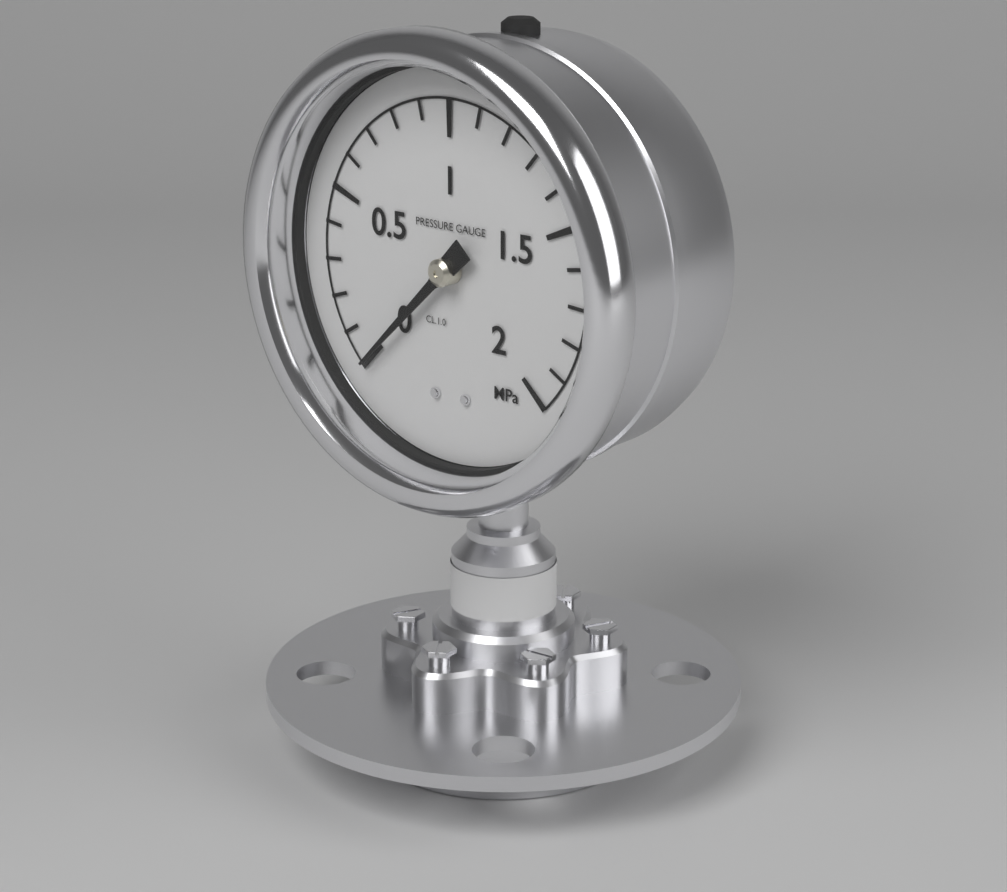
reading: 0.0 MPa
